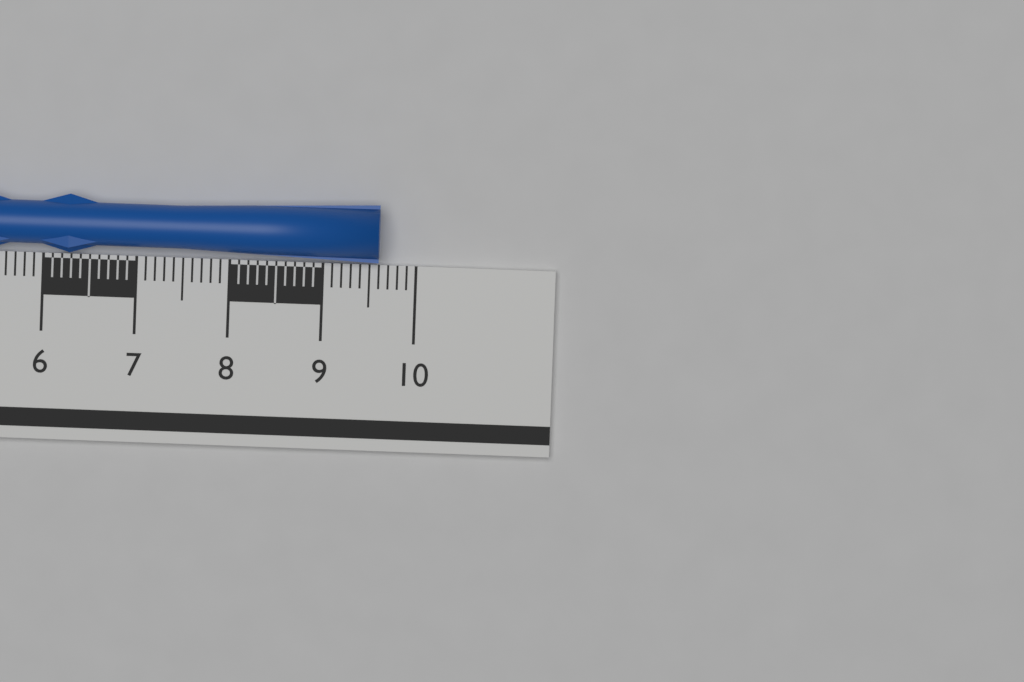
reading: 9.6 cm
